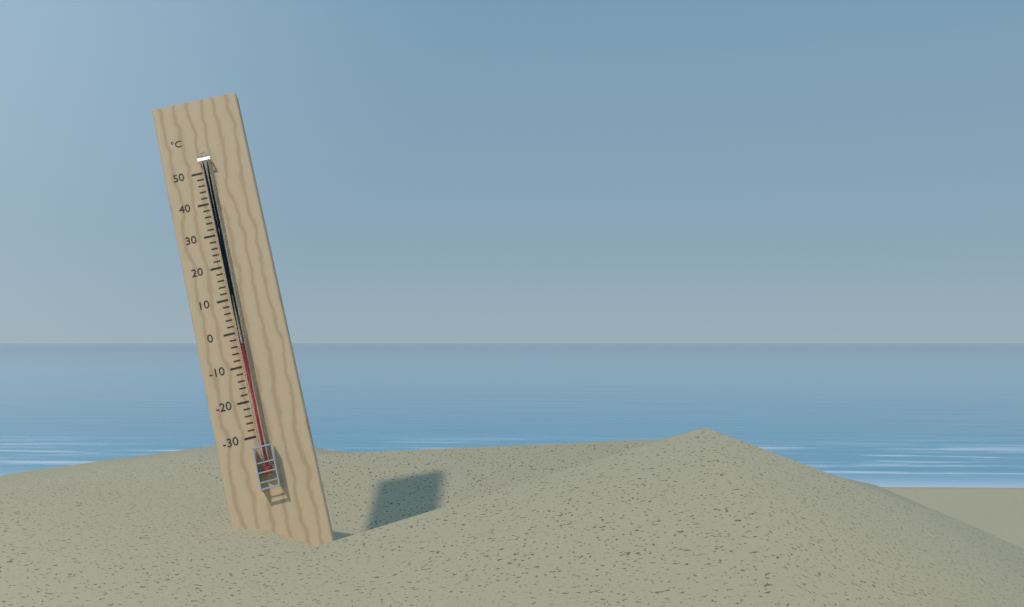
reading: -4 °C
